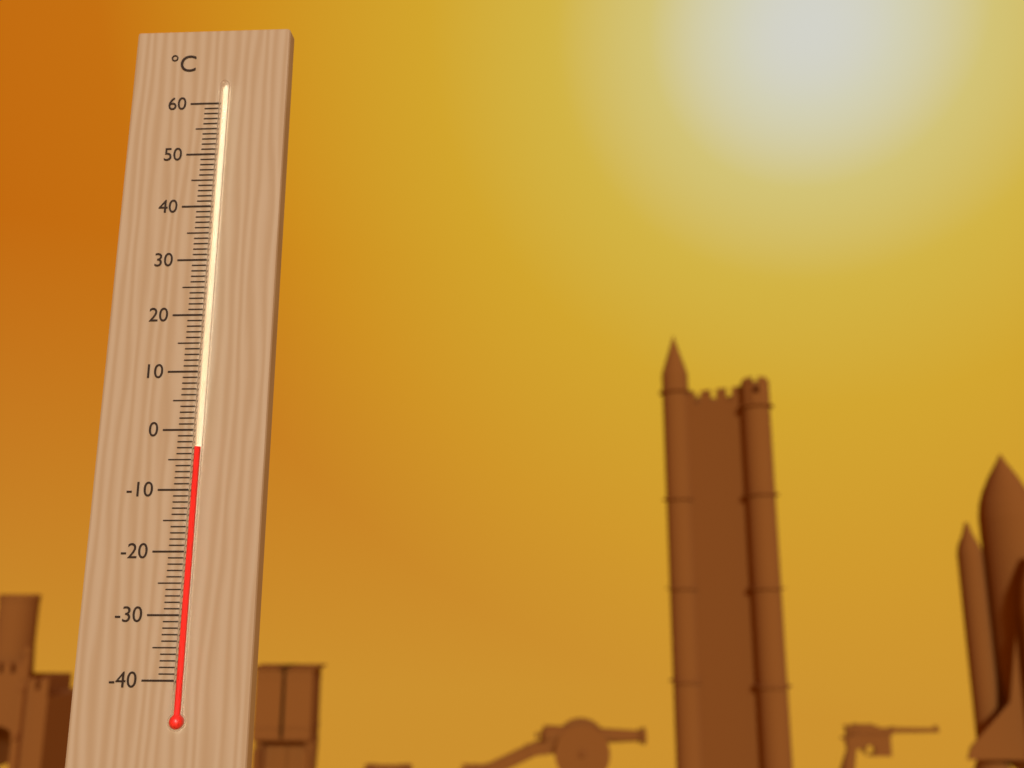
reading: -3 °C
